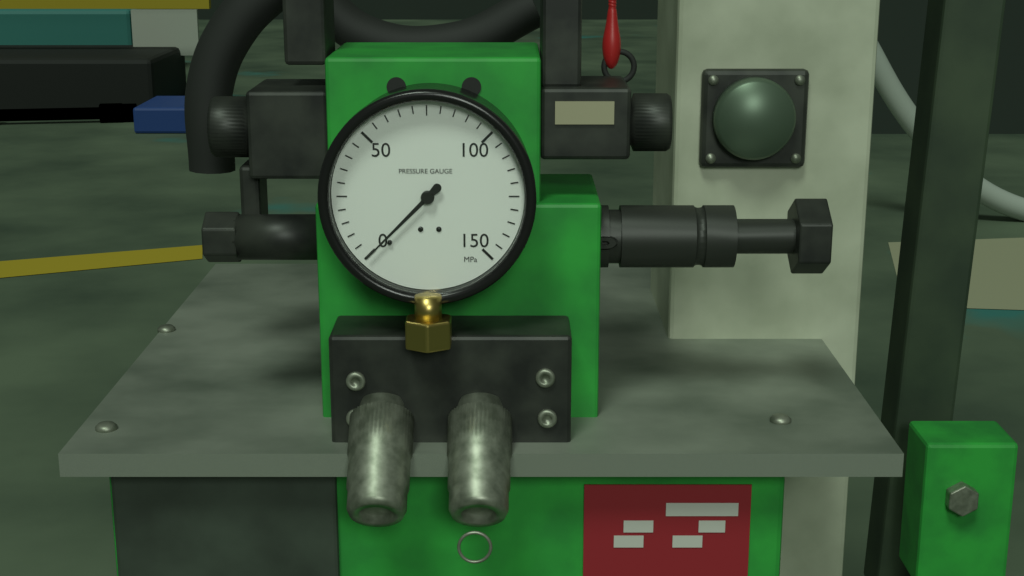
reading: 0 MPa
